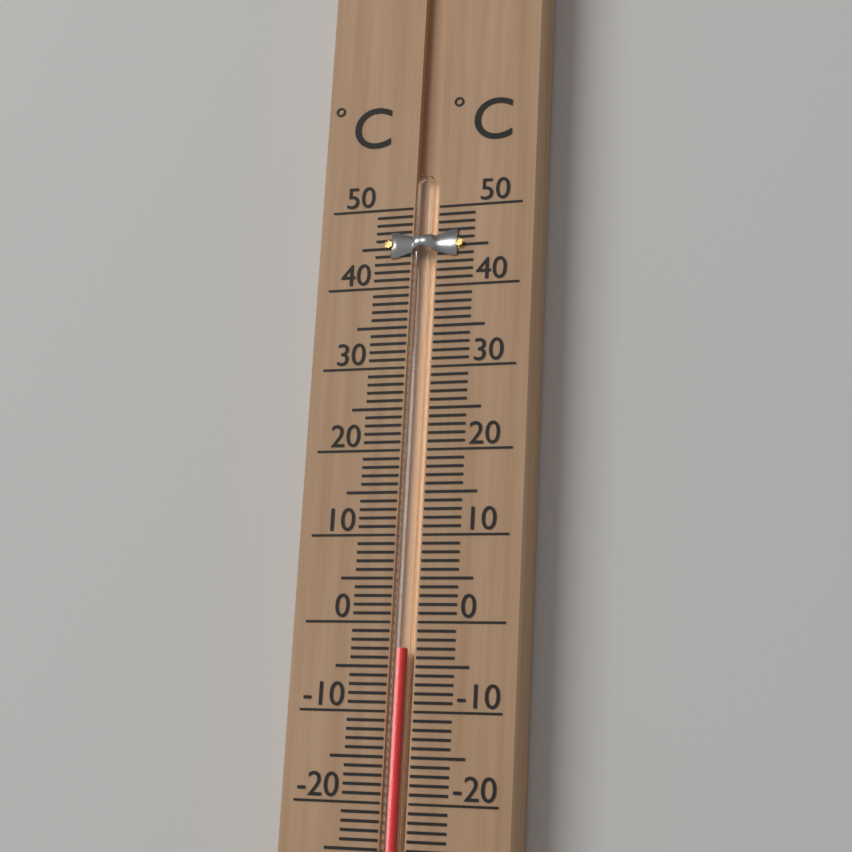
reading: -3 °C
